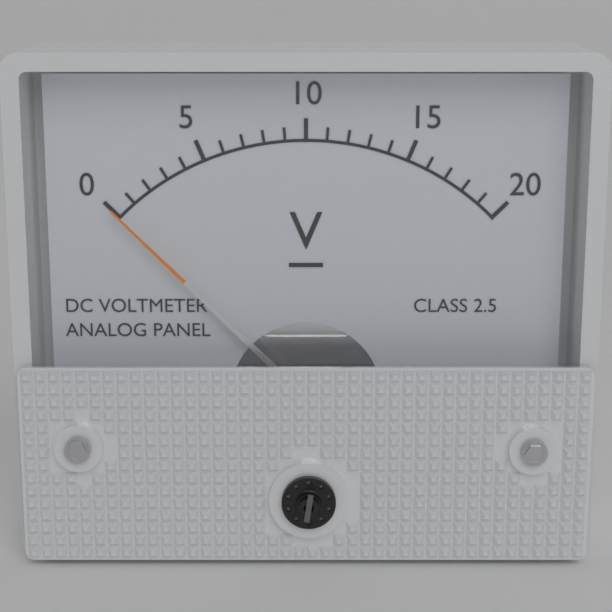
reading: 0 V
